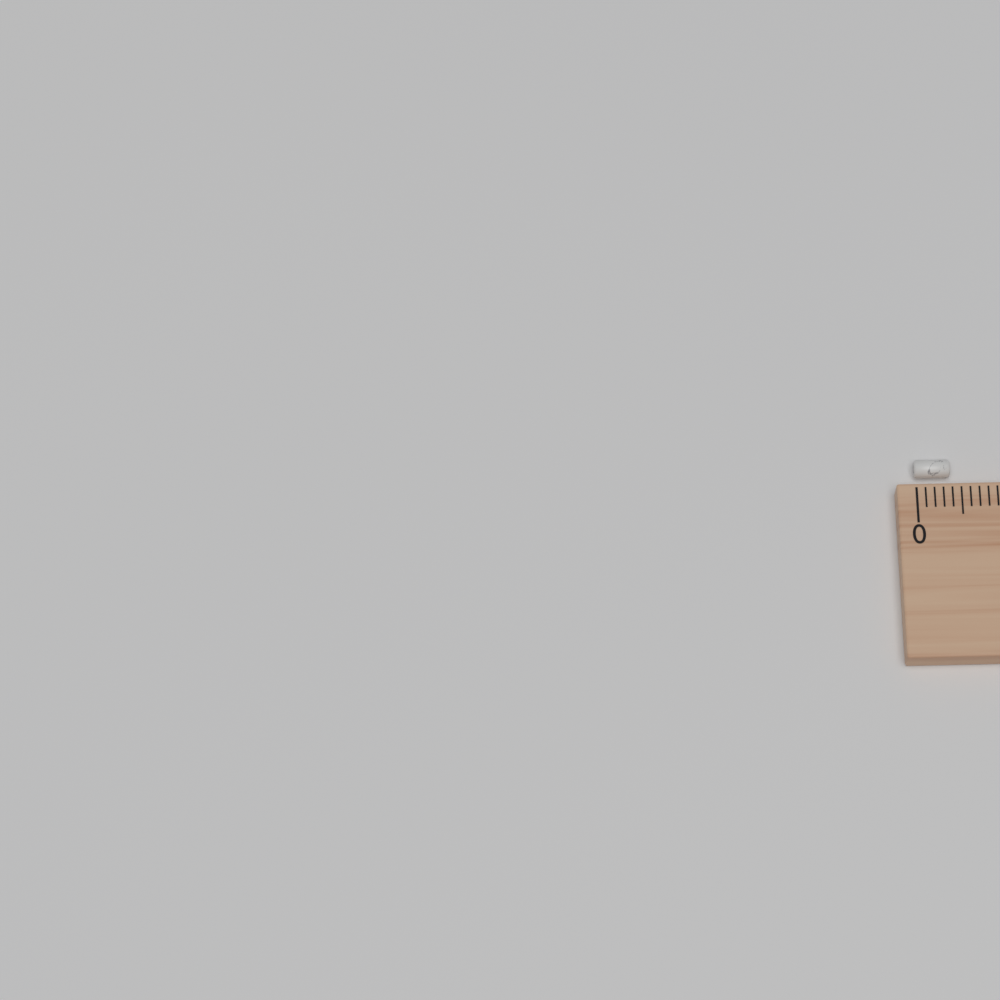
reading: 0.4 cm
